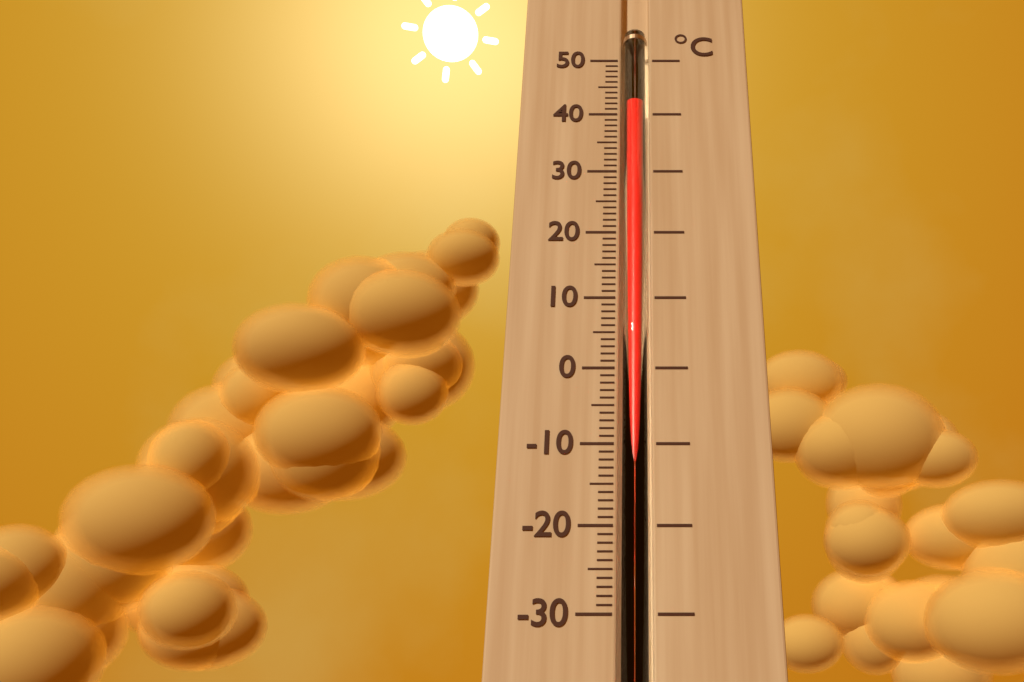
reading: 42 °C
